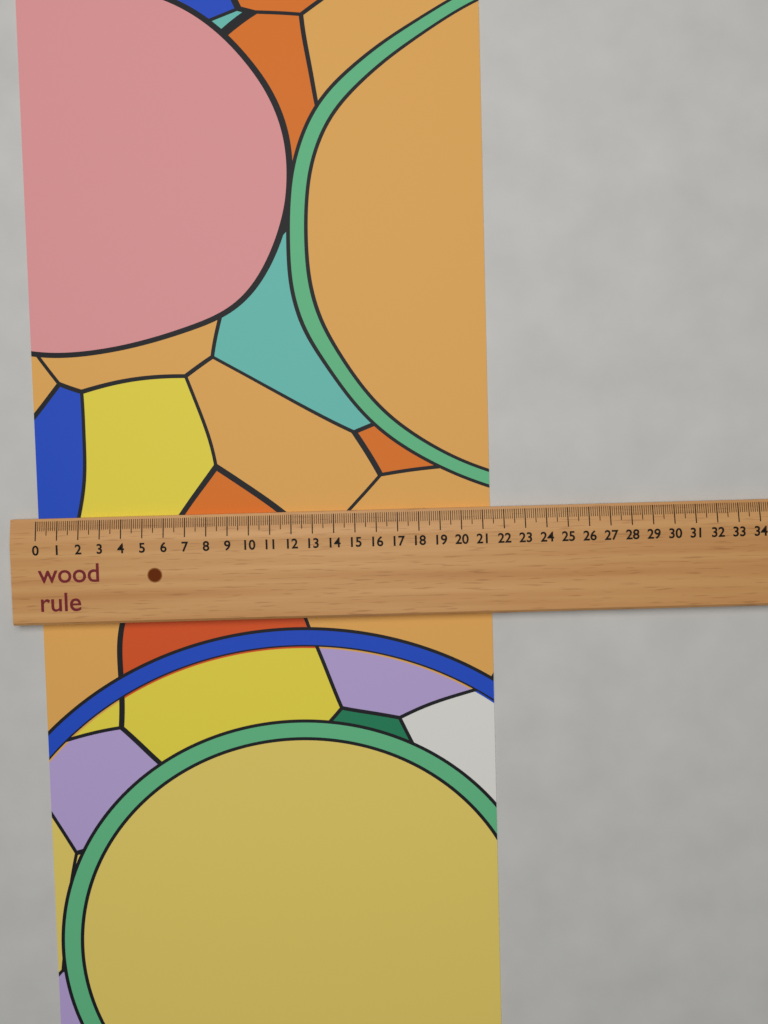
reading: 21.4 (no unit)
